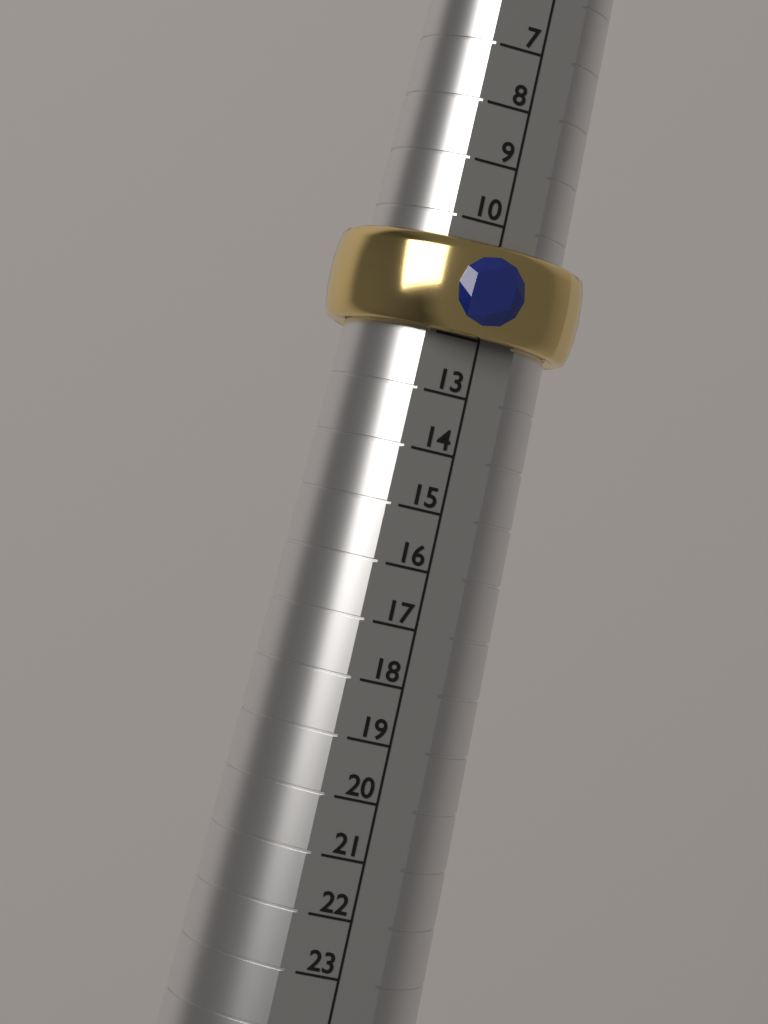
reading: 12 (no unit)
